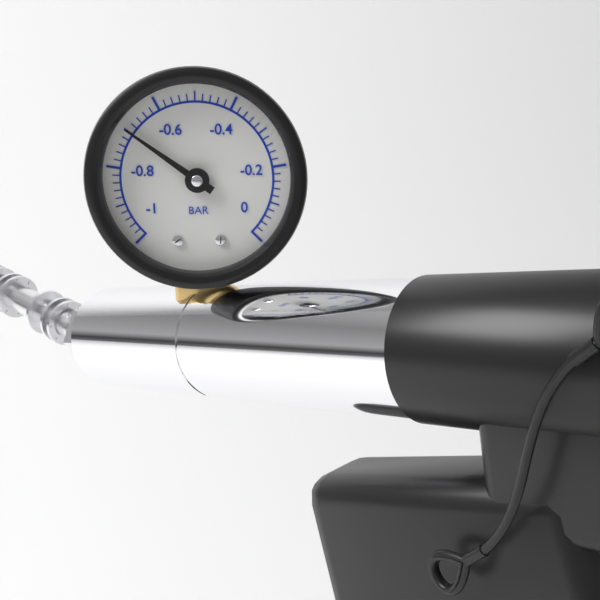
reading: -0.70 bar
